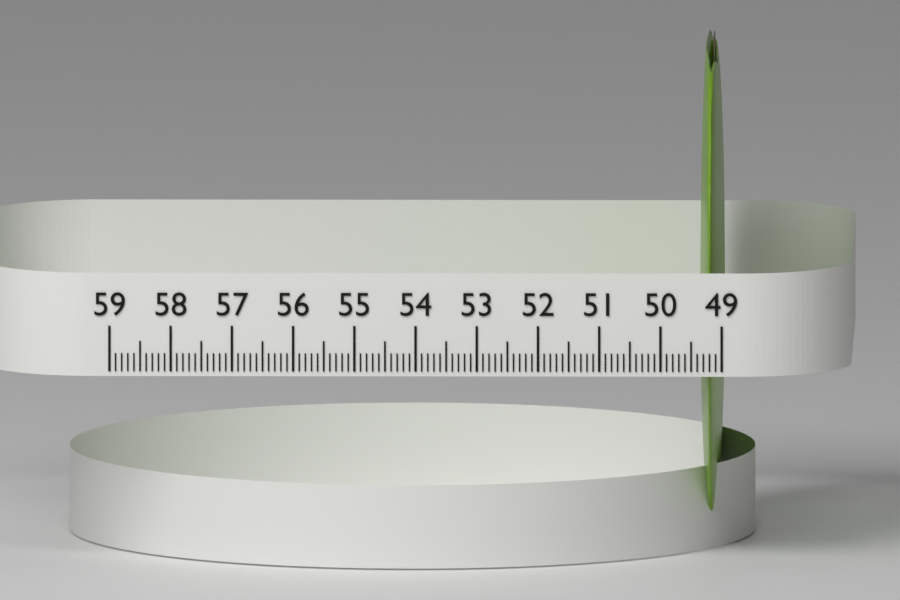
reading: 49.4 (no unit)
